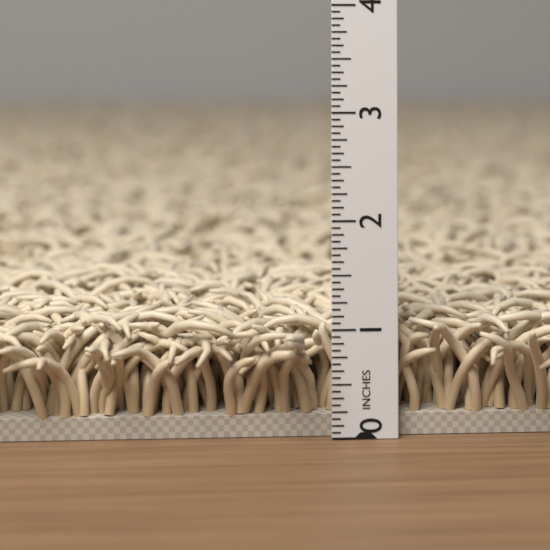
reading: 1.1250 in
